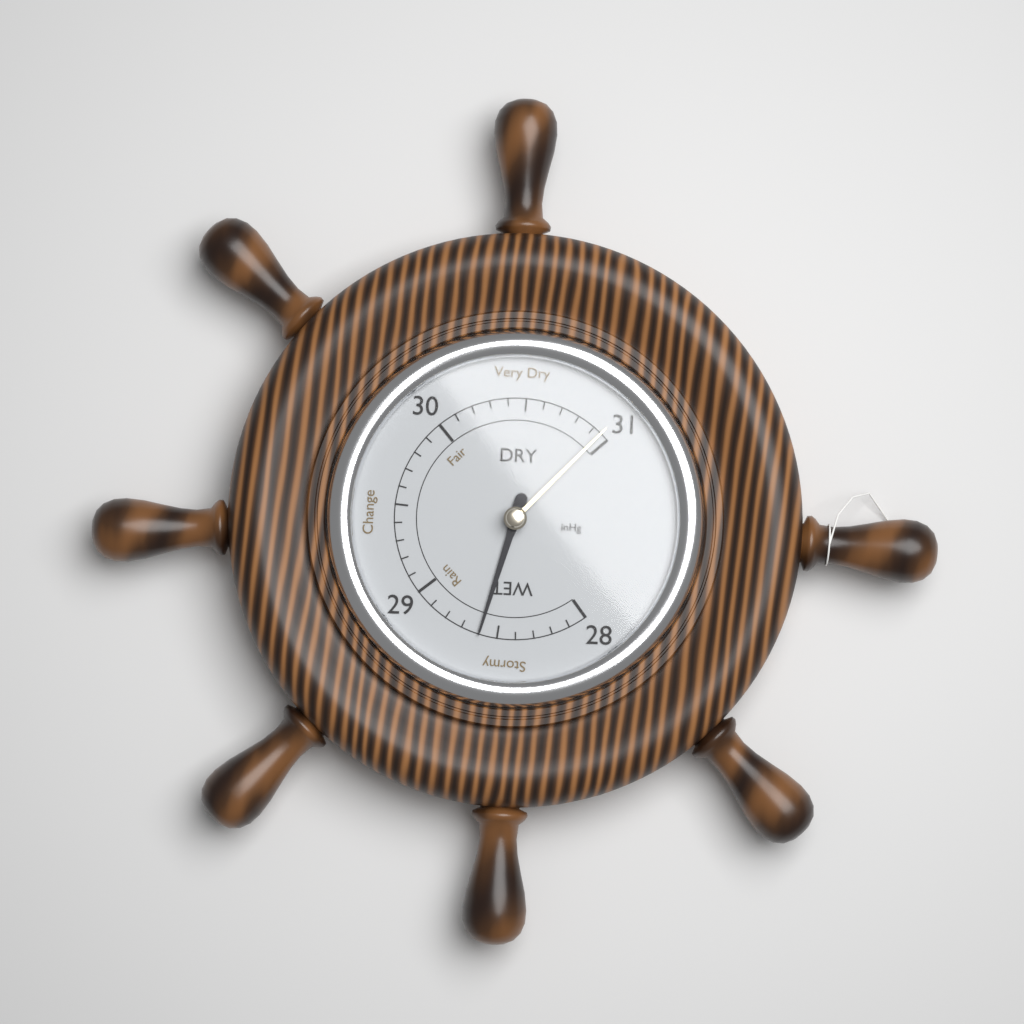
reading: 28.6 inHg
